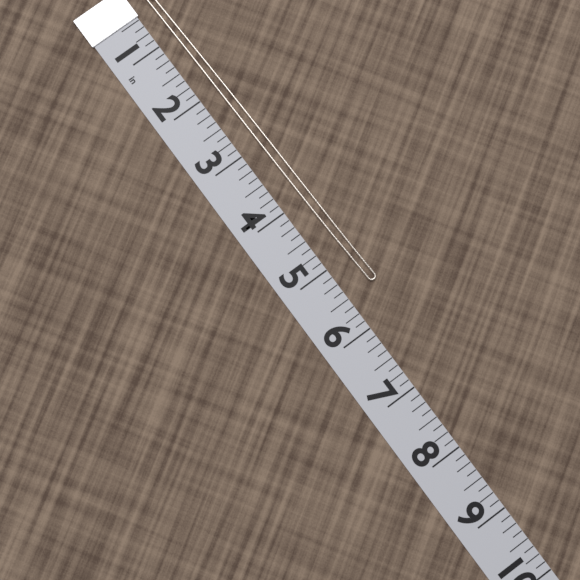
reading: 5.500 in
